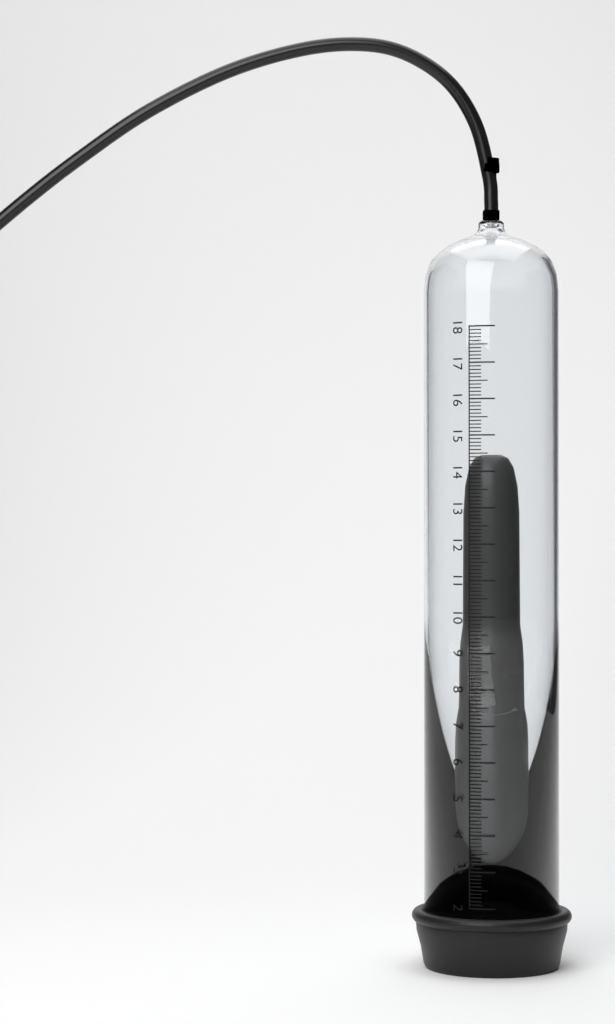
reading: 14.5 (no unit)
